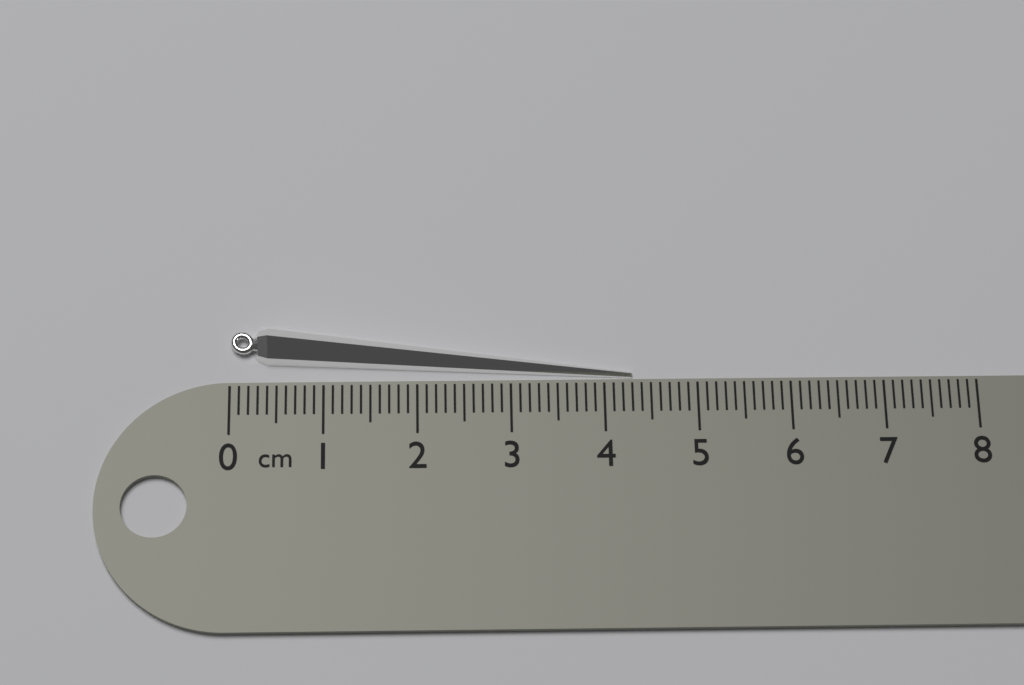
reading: 4.3 cm
